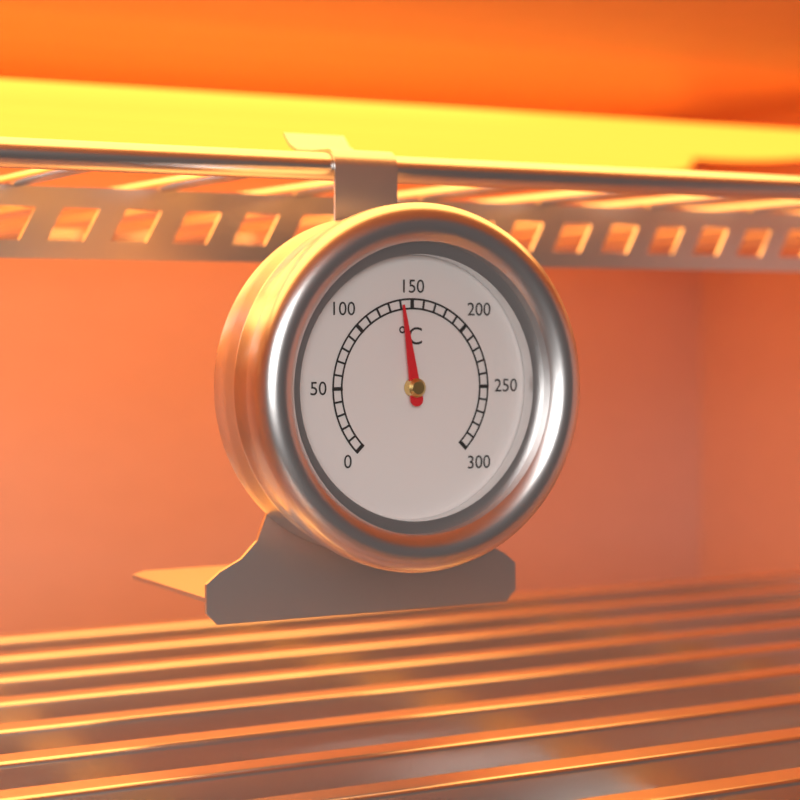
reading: 140 °C
